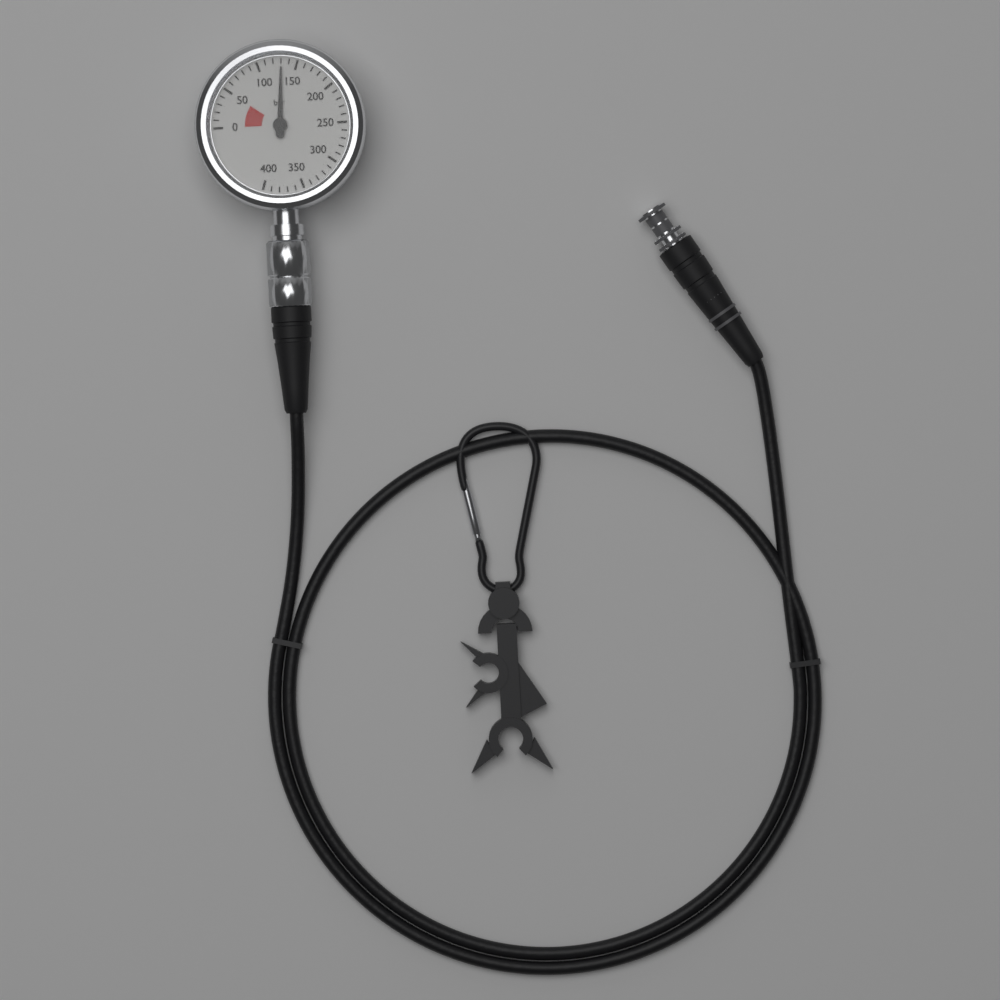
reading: 130 bar
